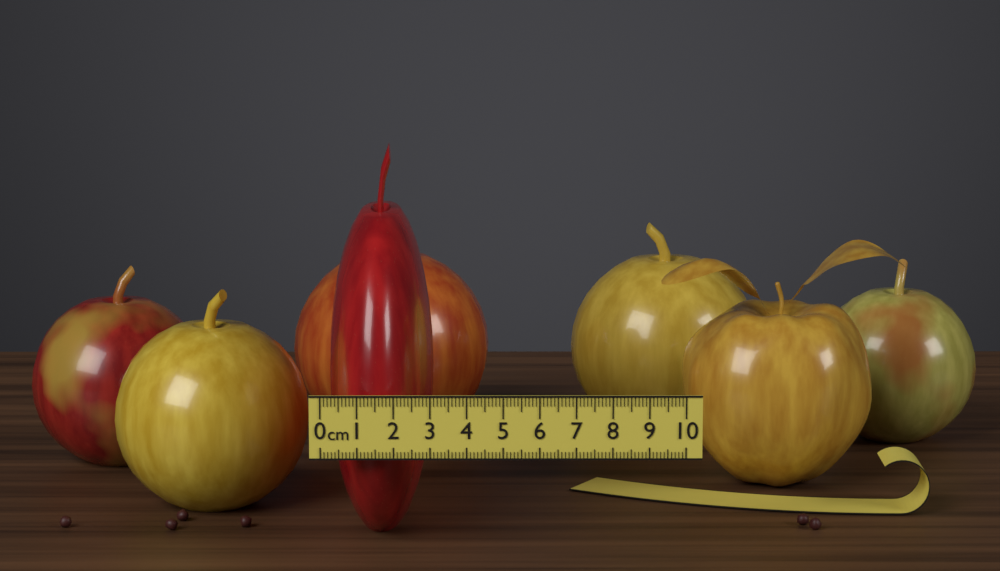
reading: 3.0 cm
